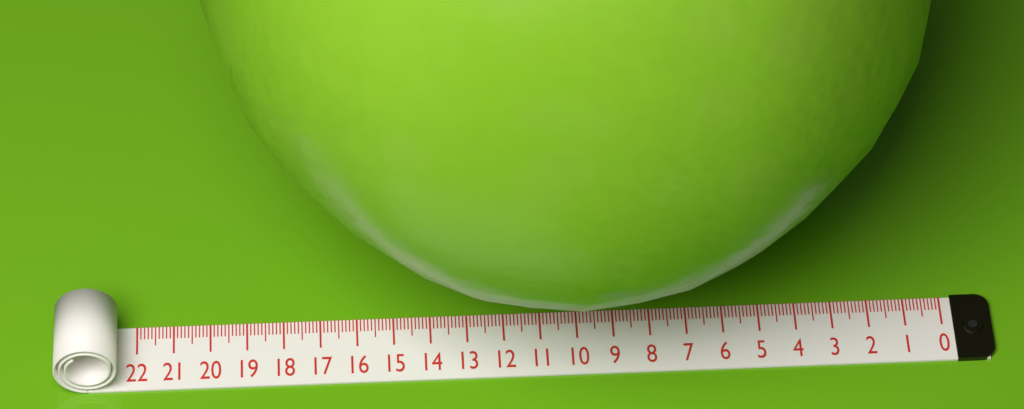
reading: 20.0 (no unit)
